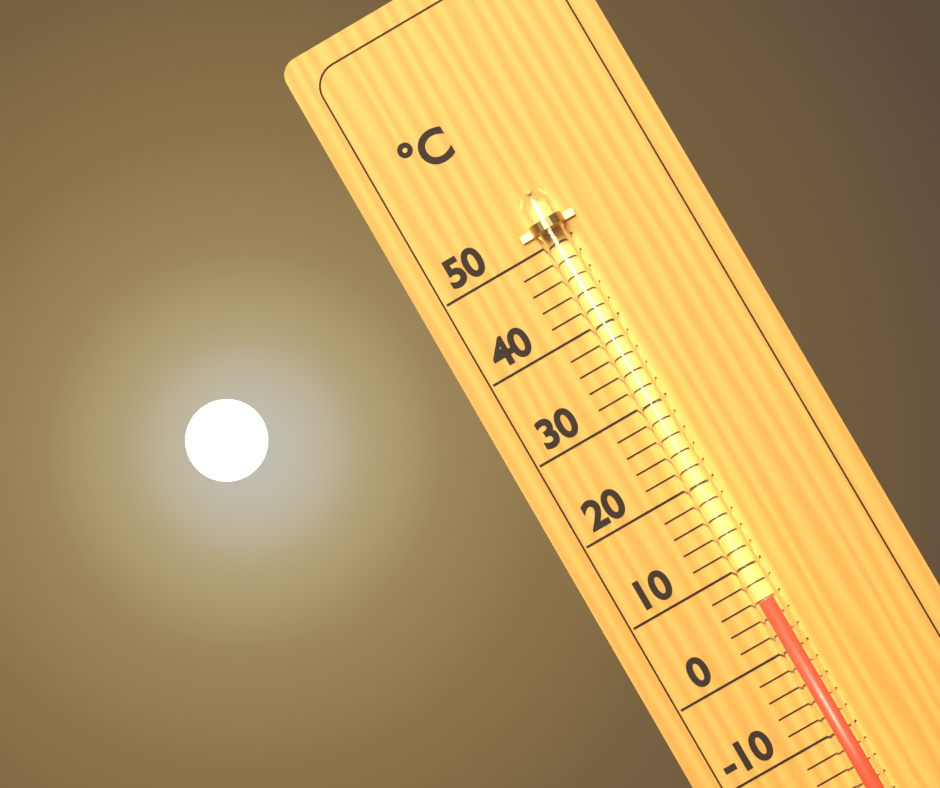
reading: 6 °C
